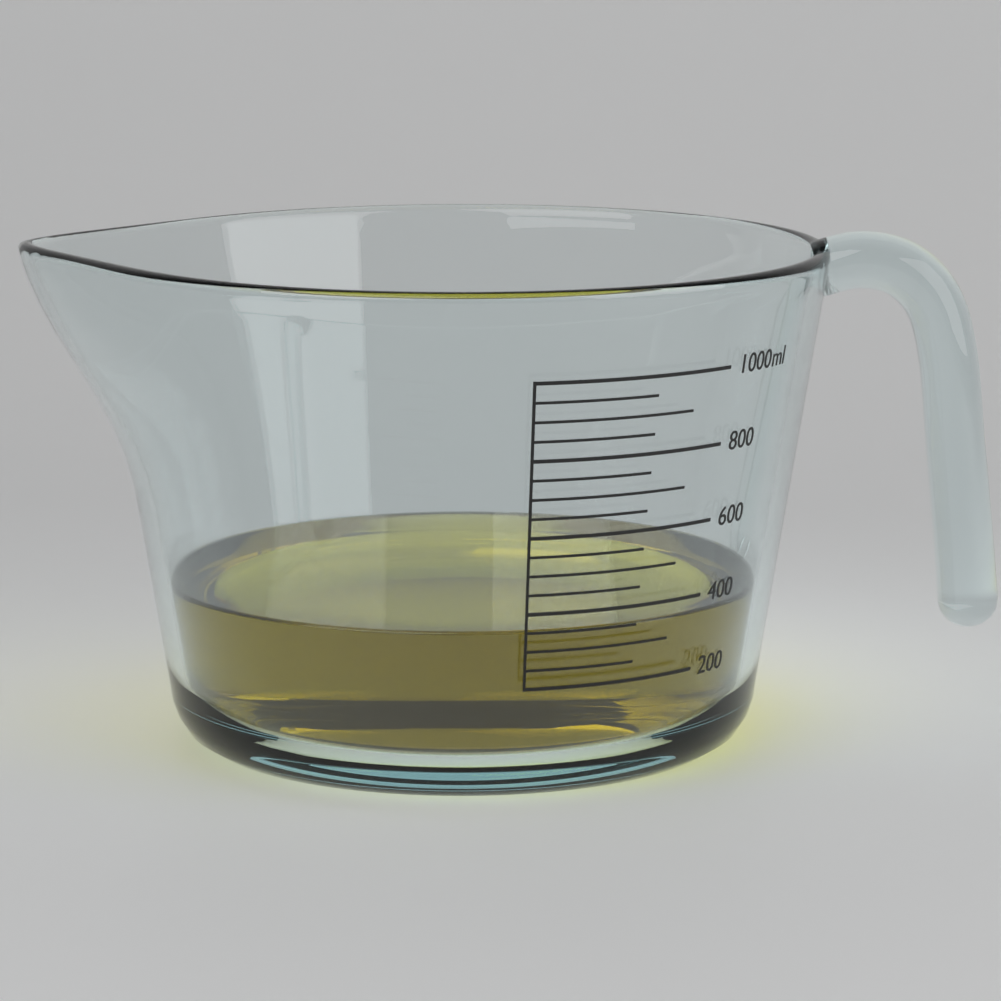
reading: 350 ml
